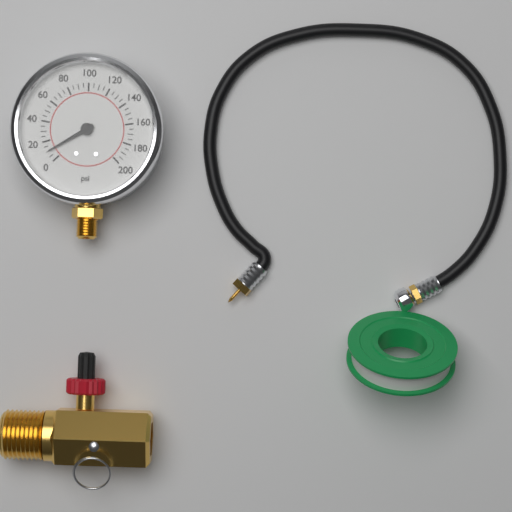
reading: 10 psi
